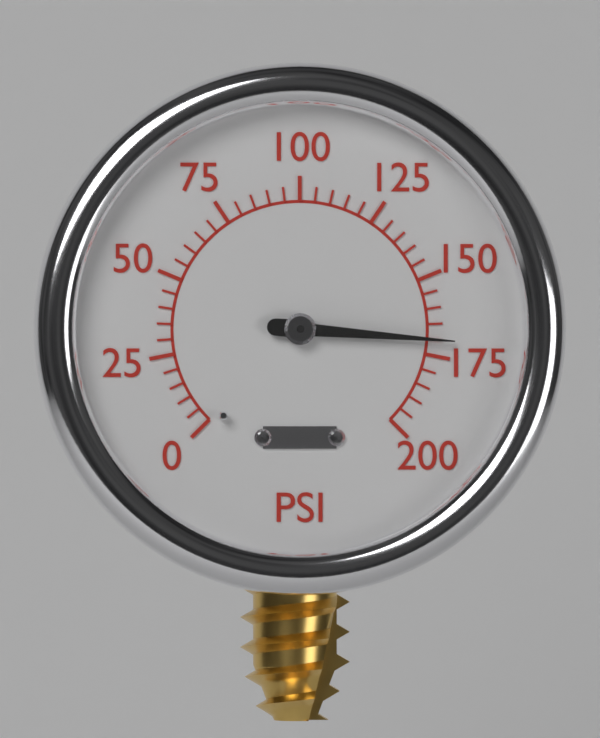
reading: 170 psi
